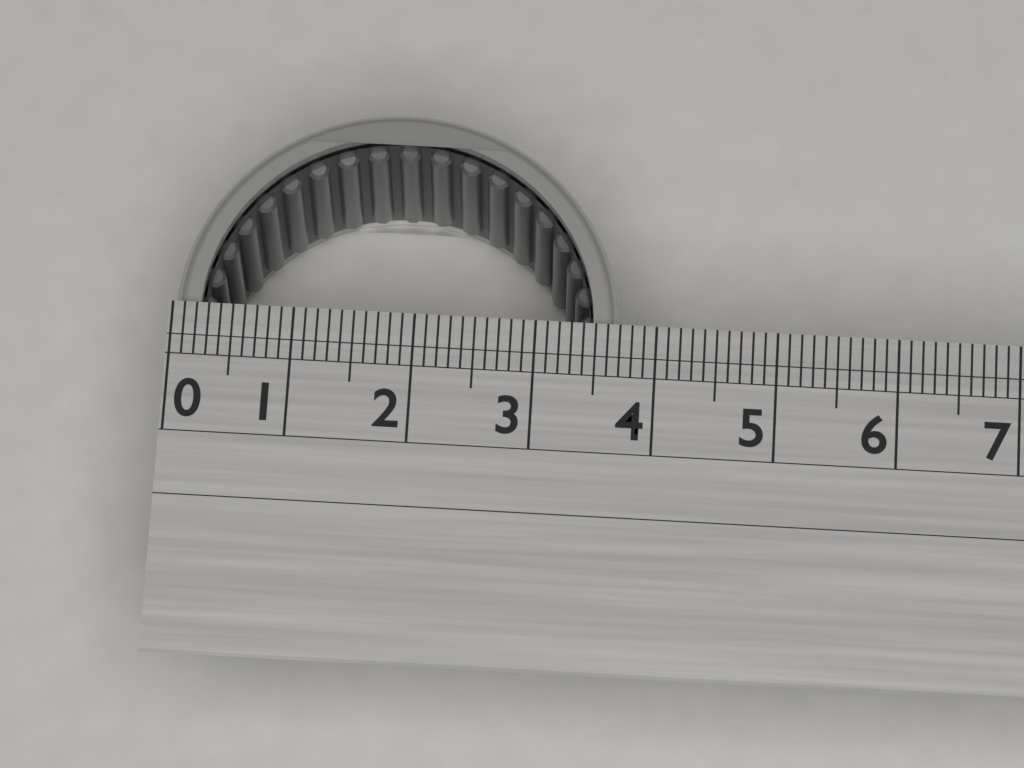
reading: 3.7 (no unit)
